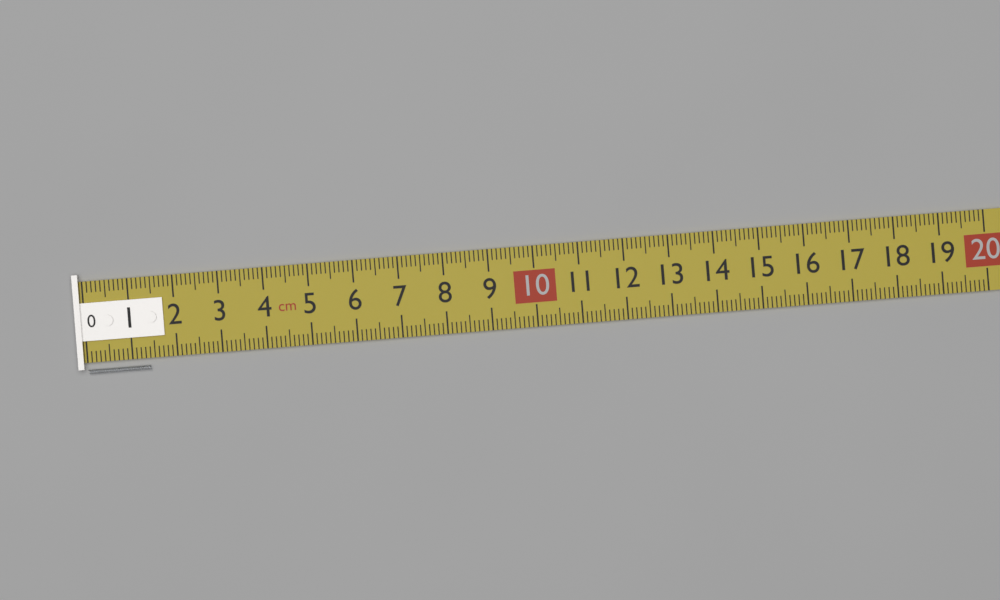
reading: 1.4 cm
